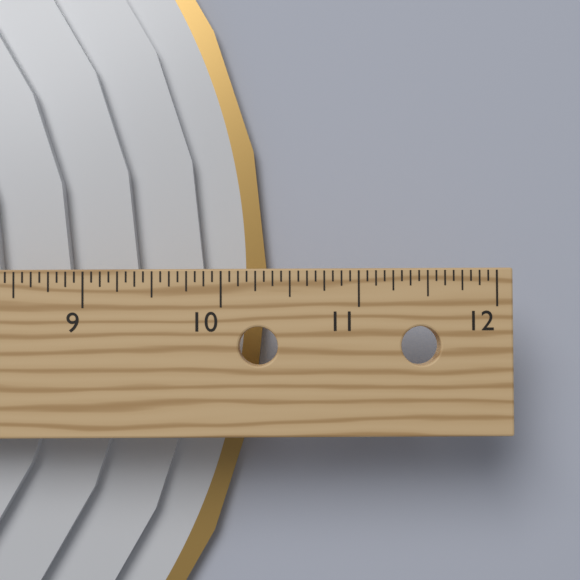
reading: 10.3125 in
